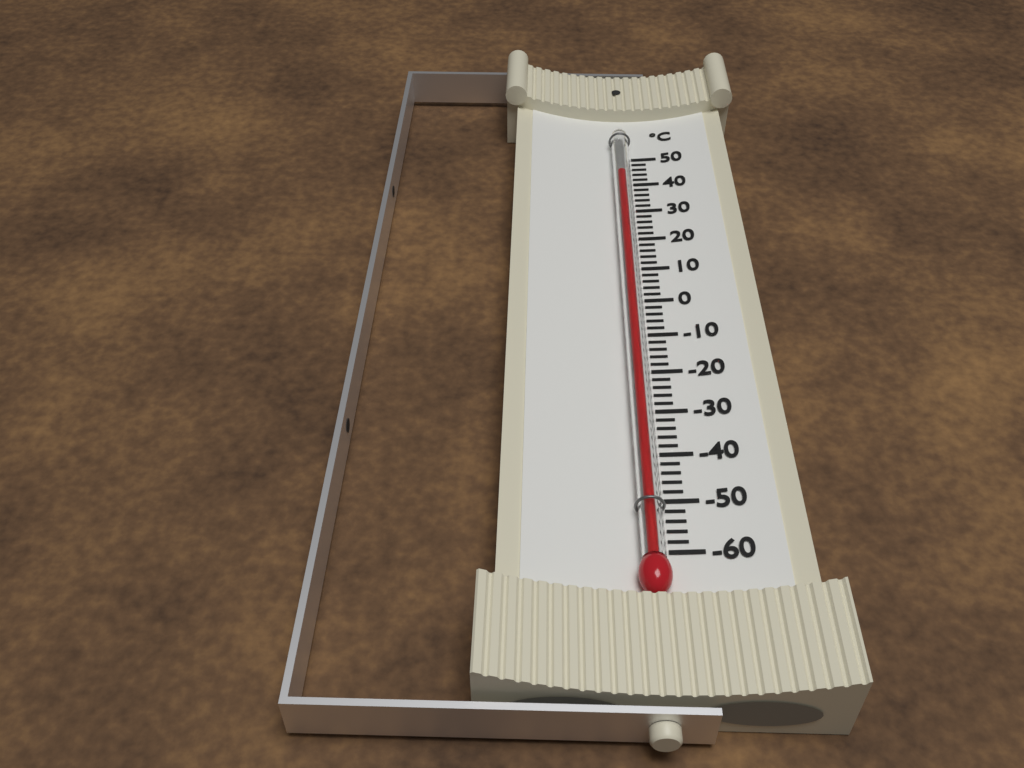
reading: 42 °C
